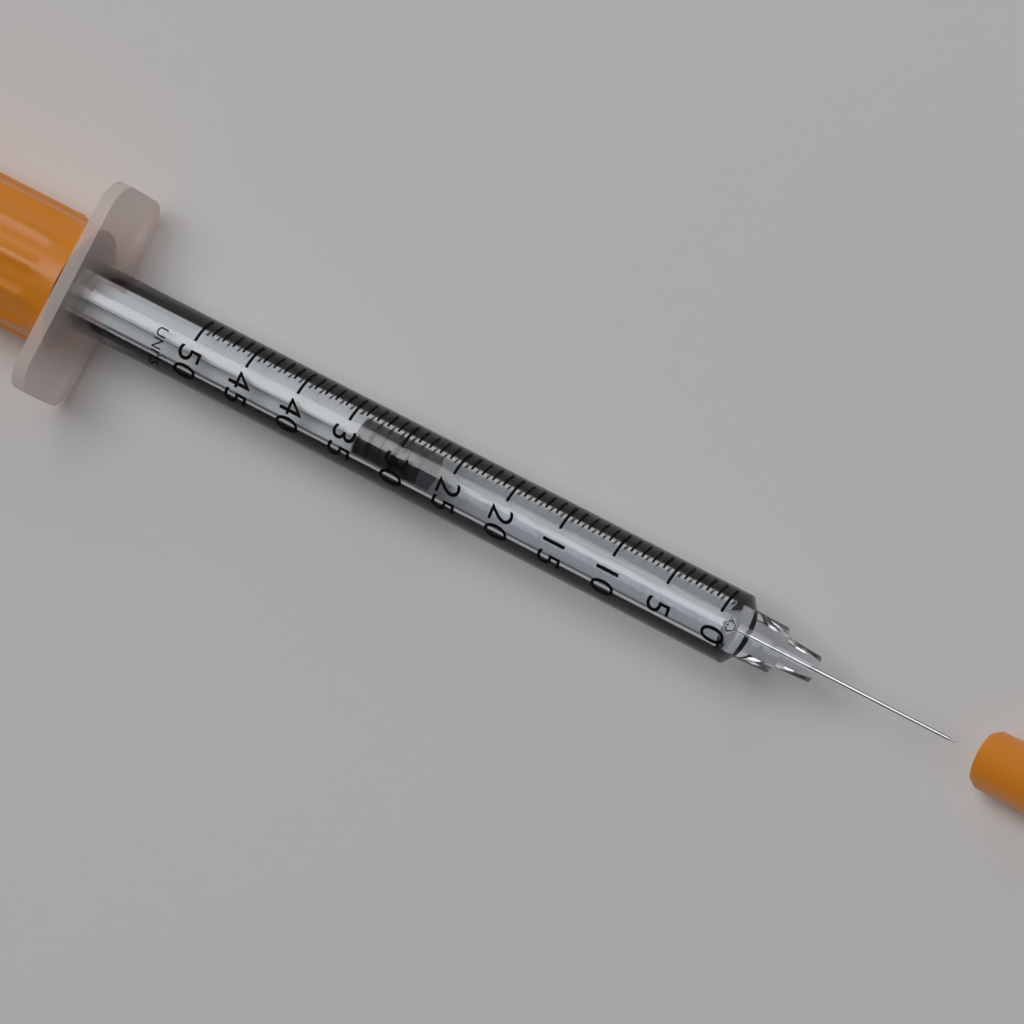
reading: 28 UNITS
